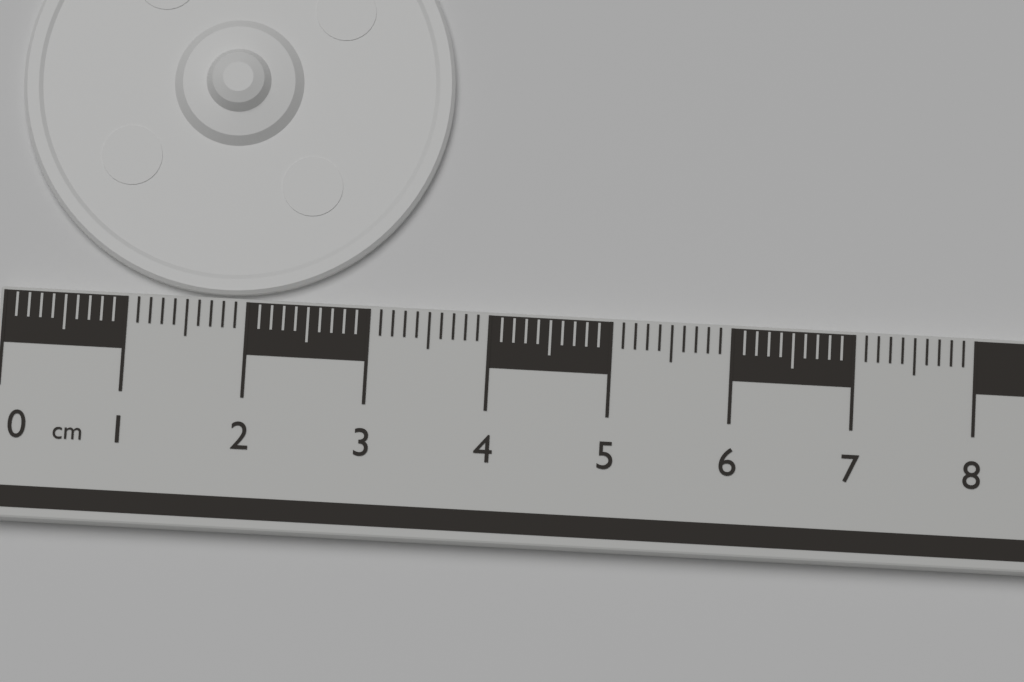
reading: 3.6 cm
